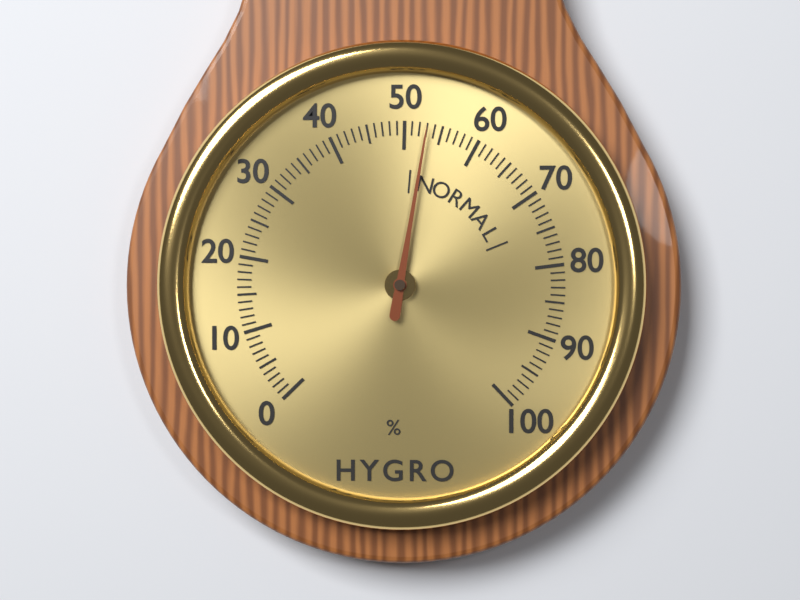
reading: 53 %
